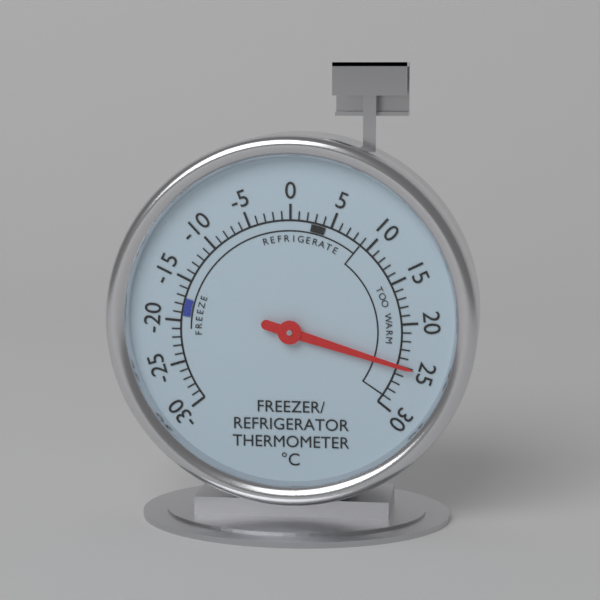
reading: 25 °C
